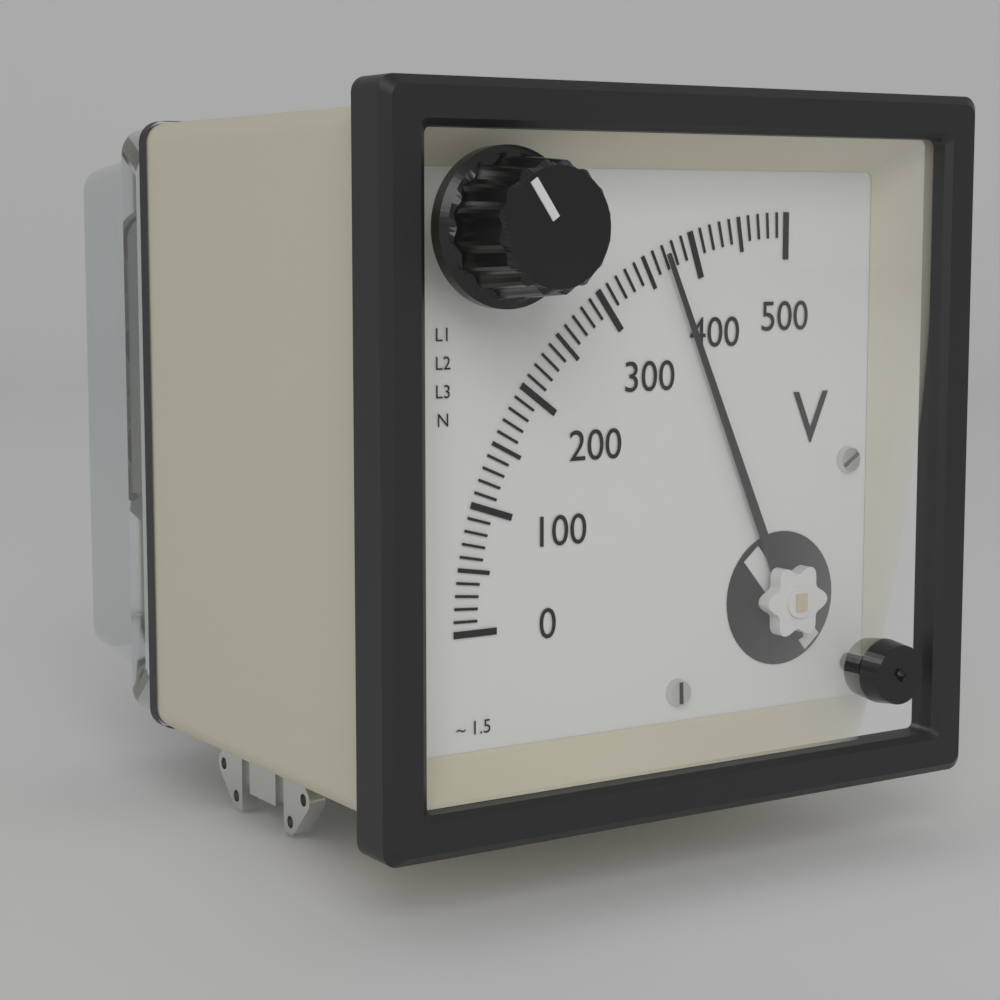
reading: 370 V
